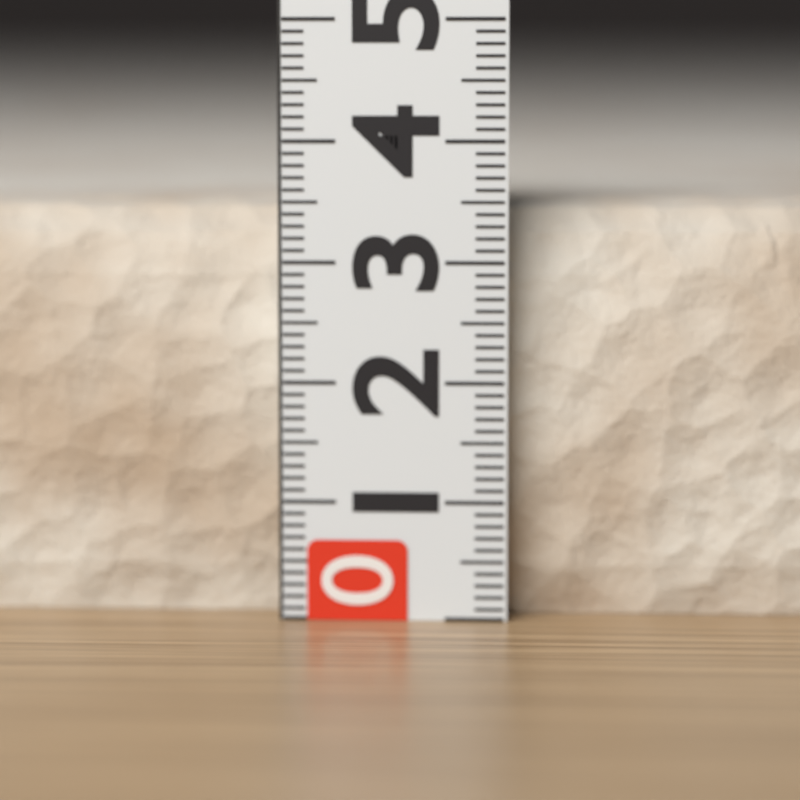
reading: 3.5 (no unit)
